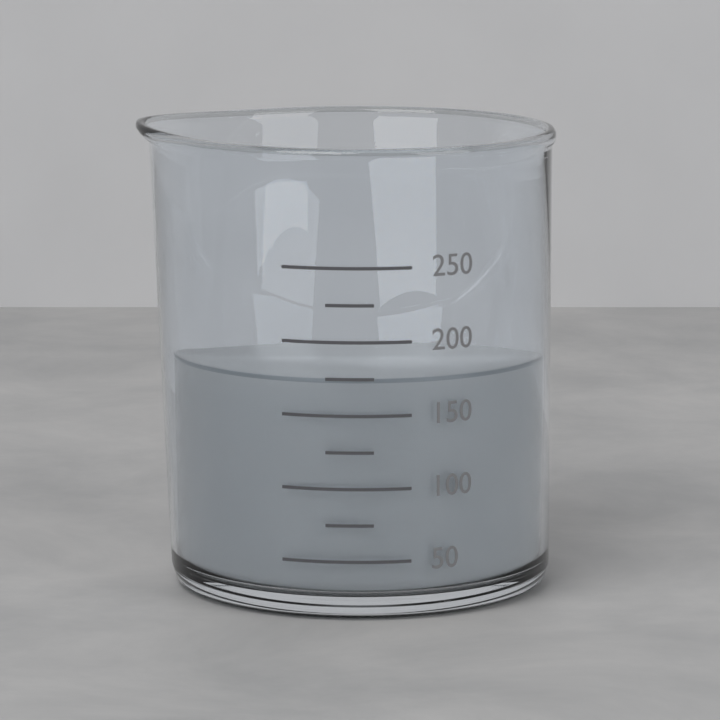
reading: 175 (no unit)
